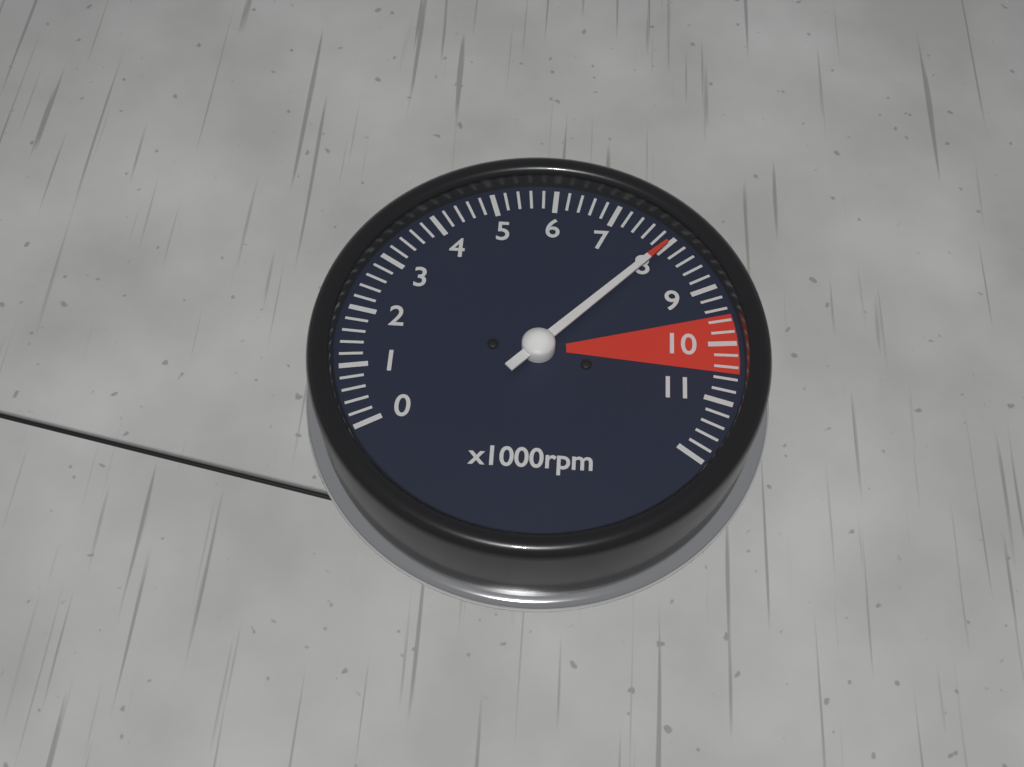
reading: 8000 rpm
